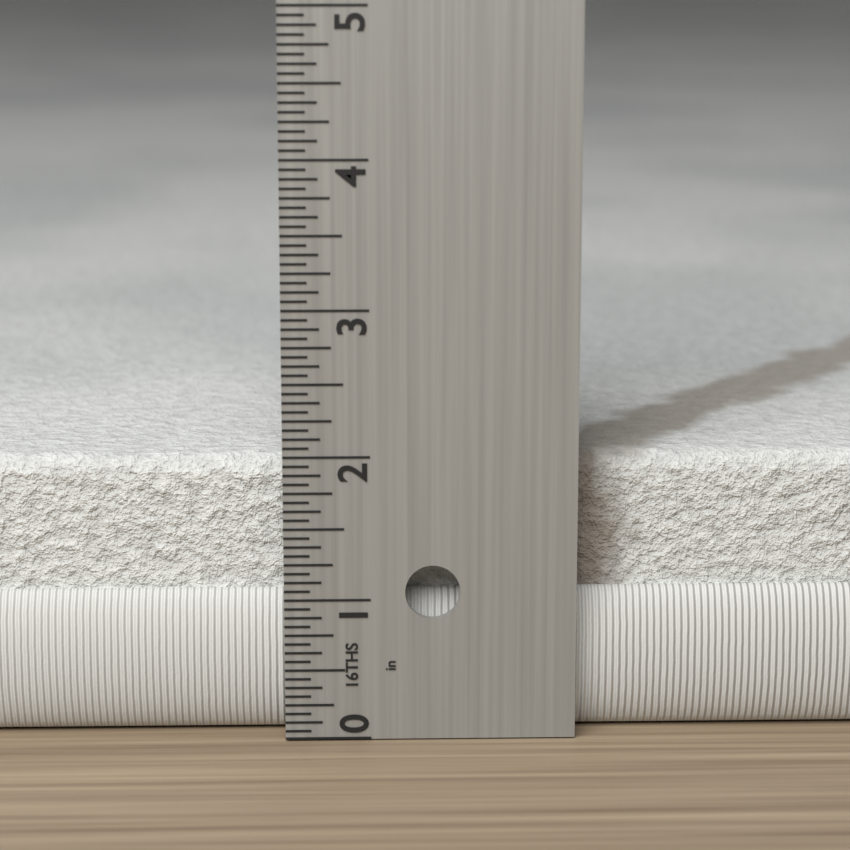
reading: 1.9375 in
